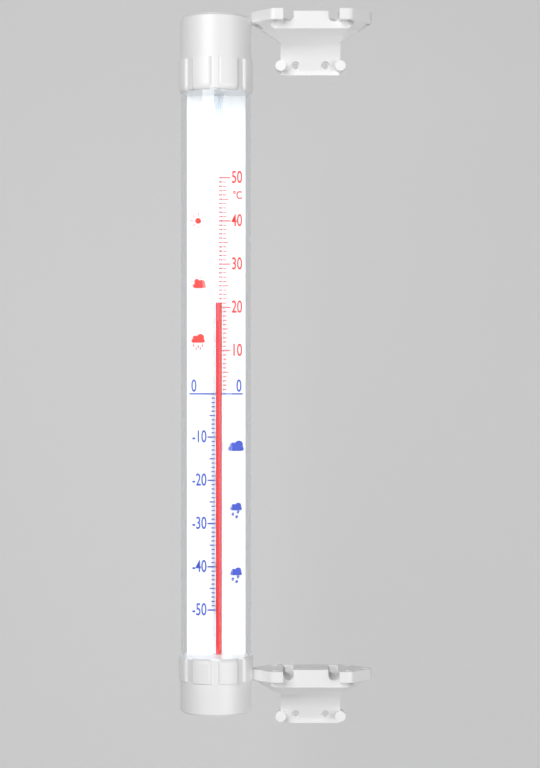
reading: 21 °C
